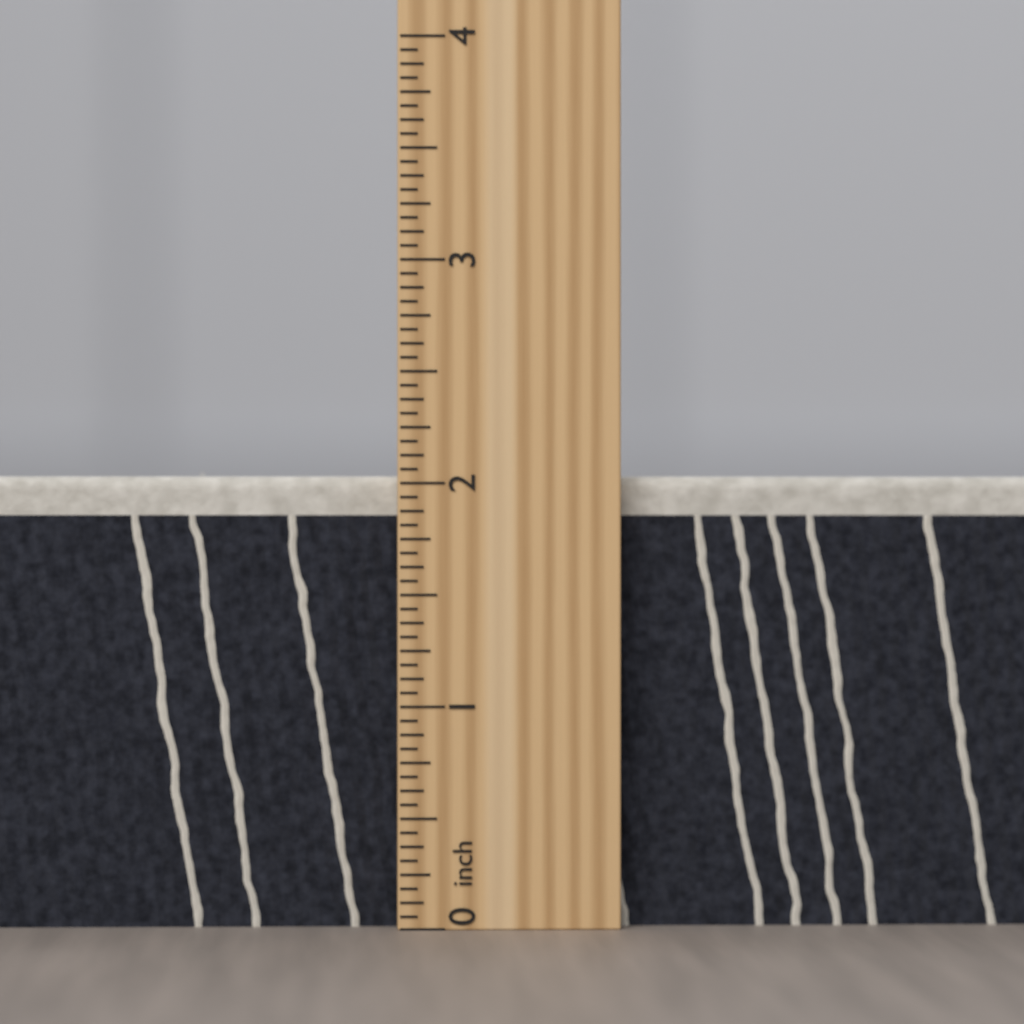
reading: 2.0625 inch
